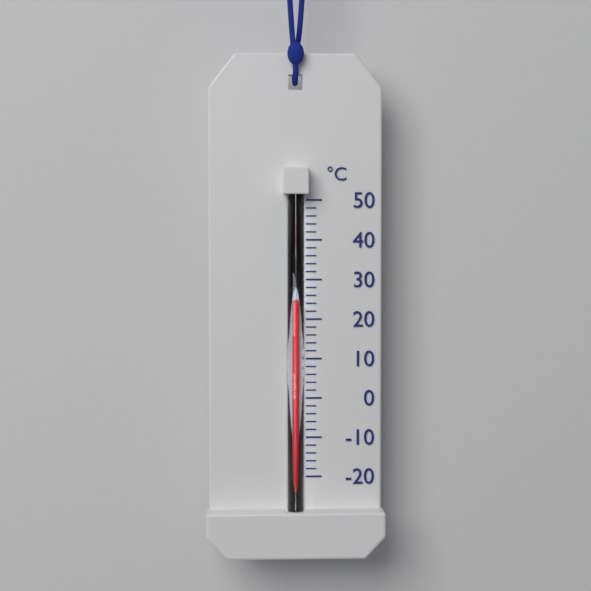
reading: 24 °C
